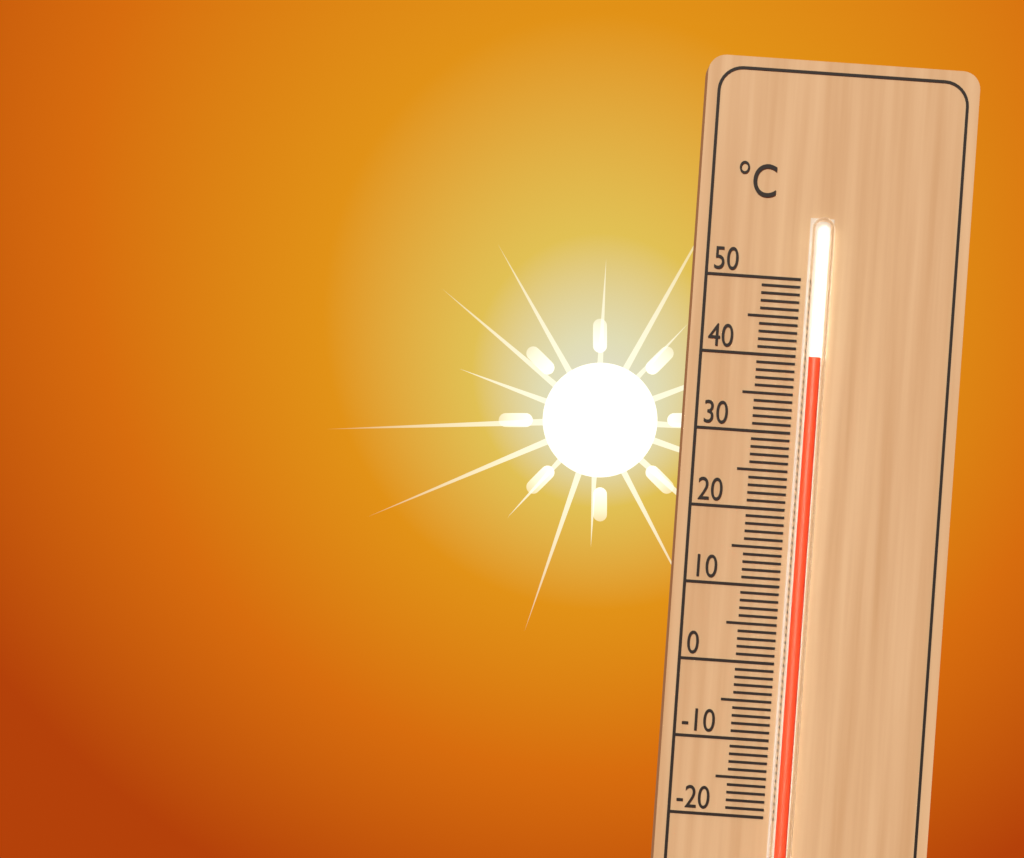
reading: 40 °C
